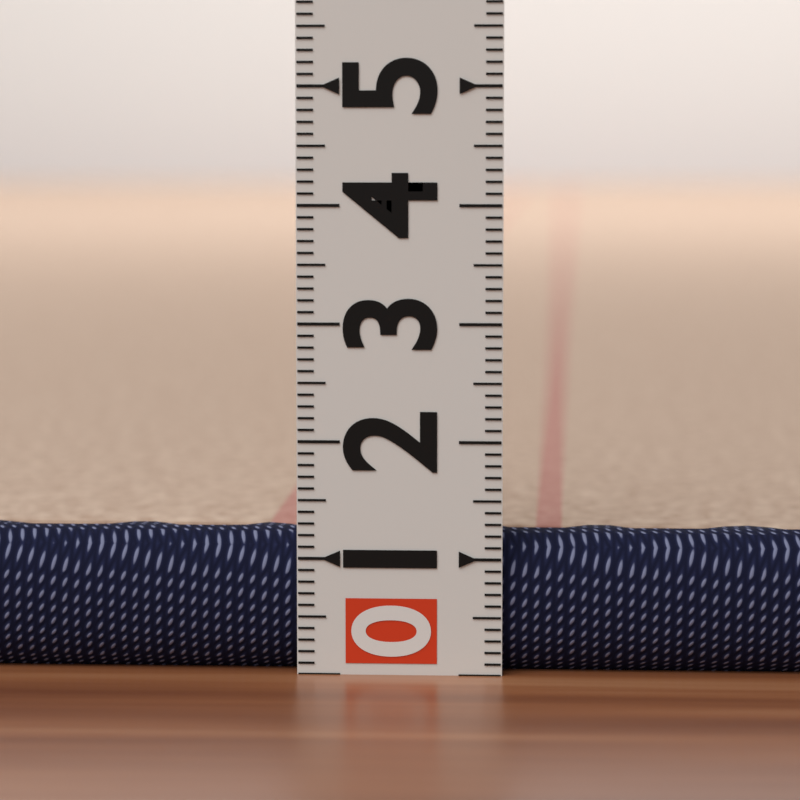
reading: 1.2 (no unit)
